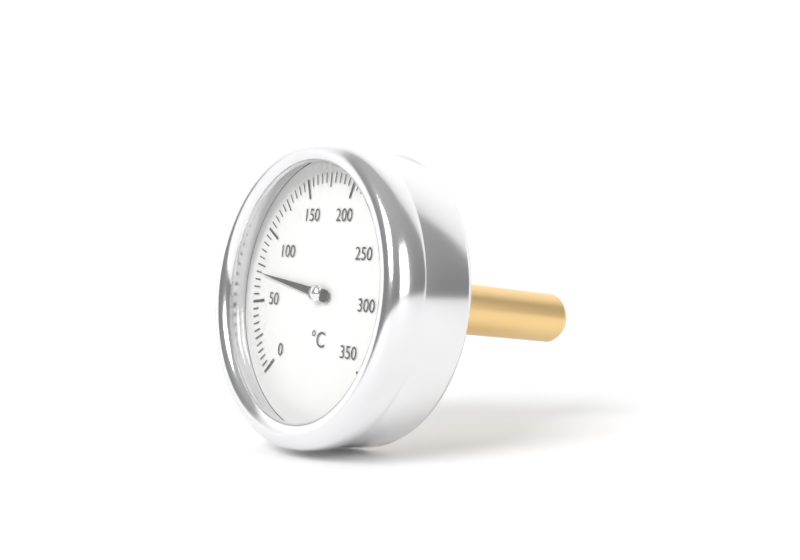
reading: 70 °C
